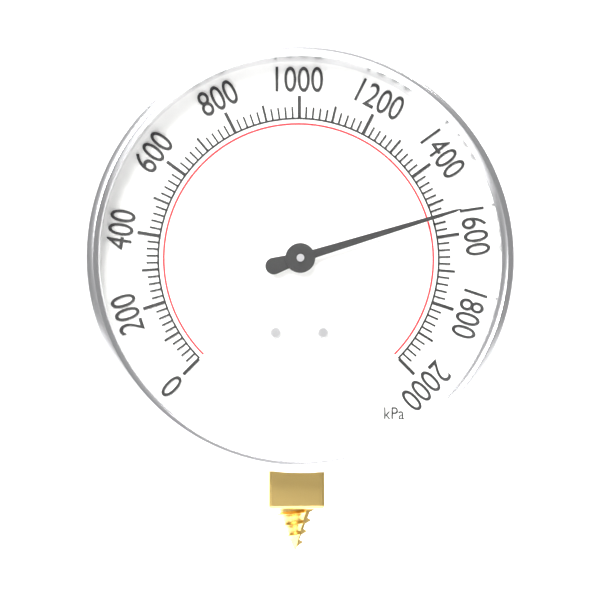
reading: 1540 kPa
